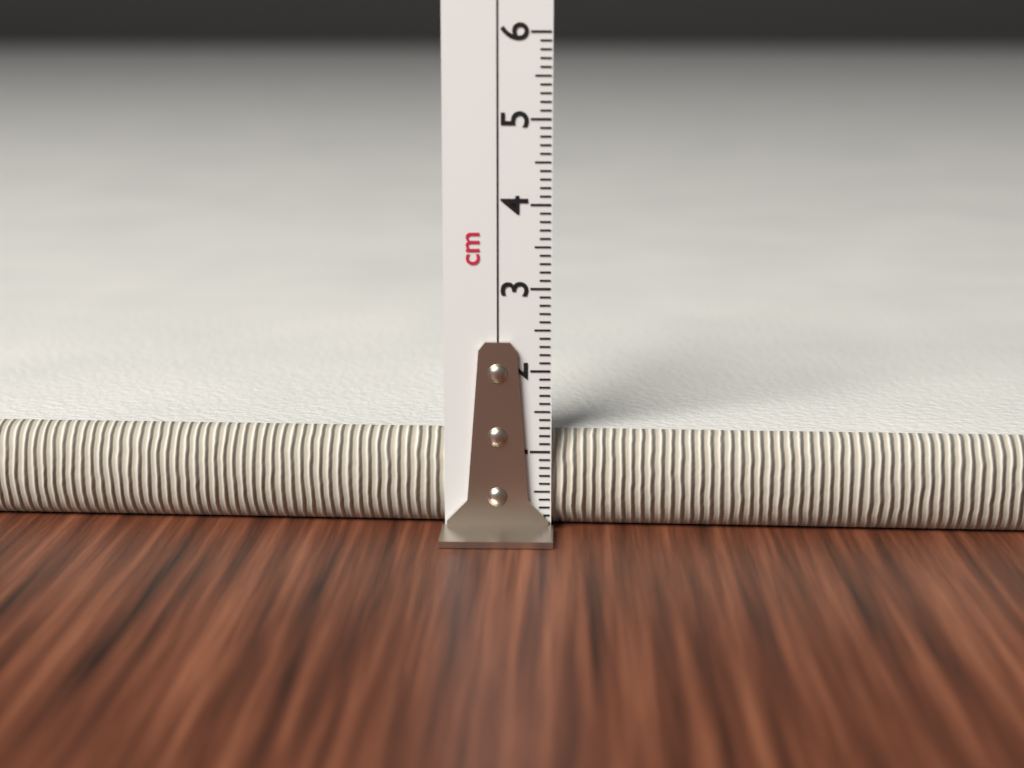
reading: 1.2 cm
